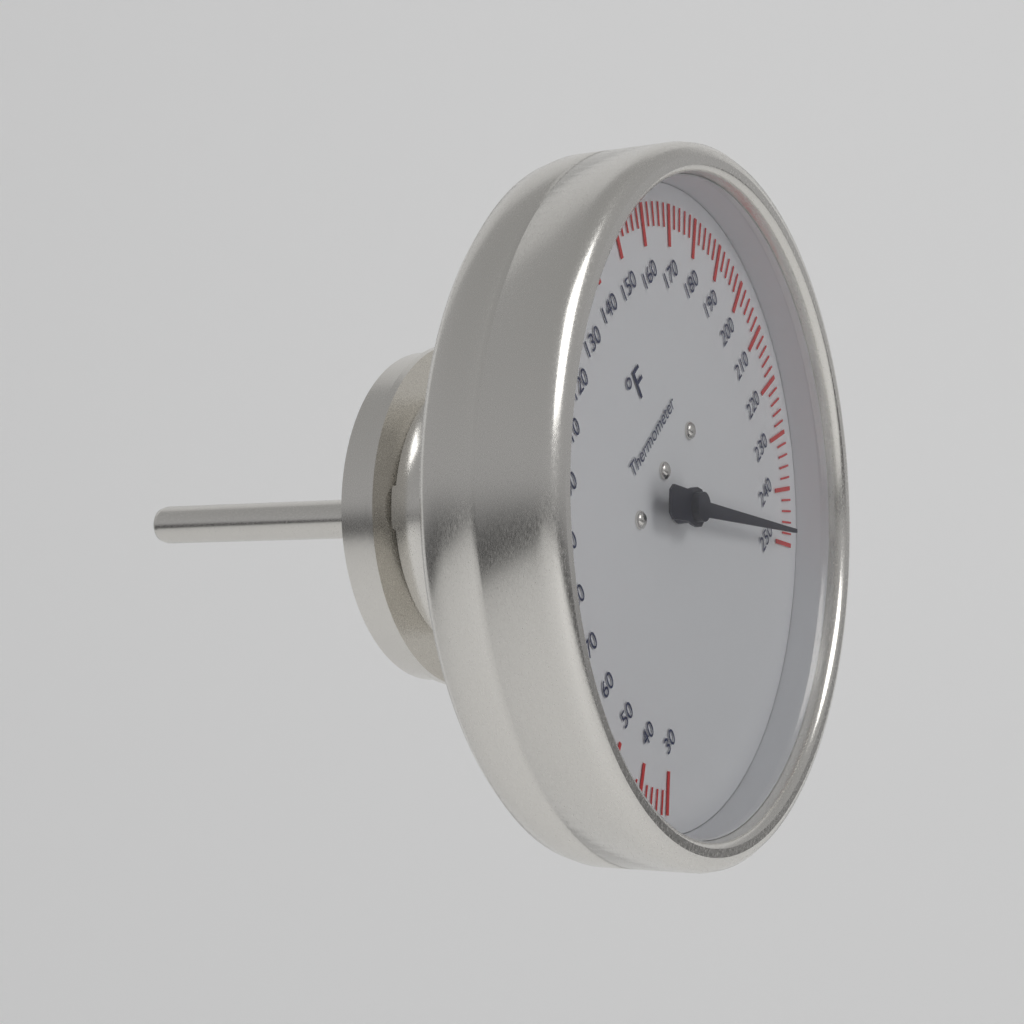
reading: 248 °F
